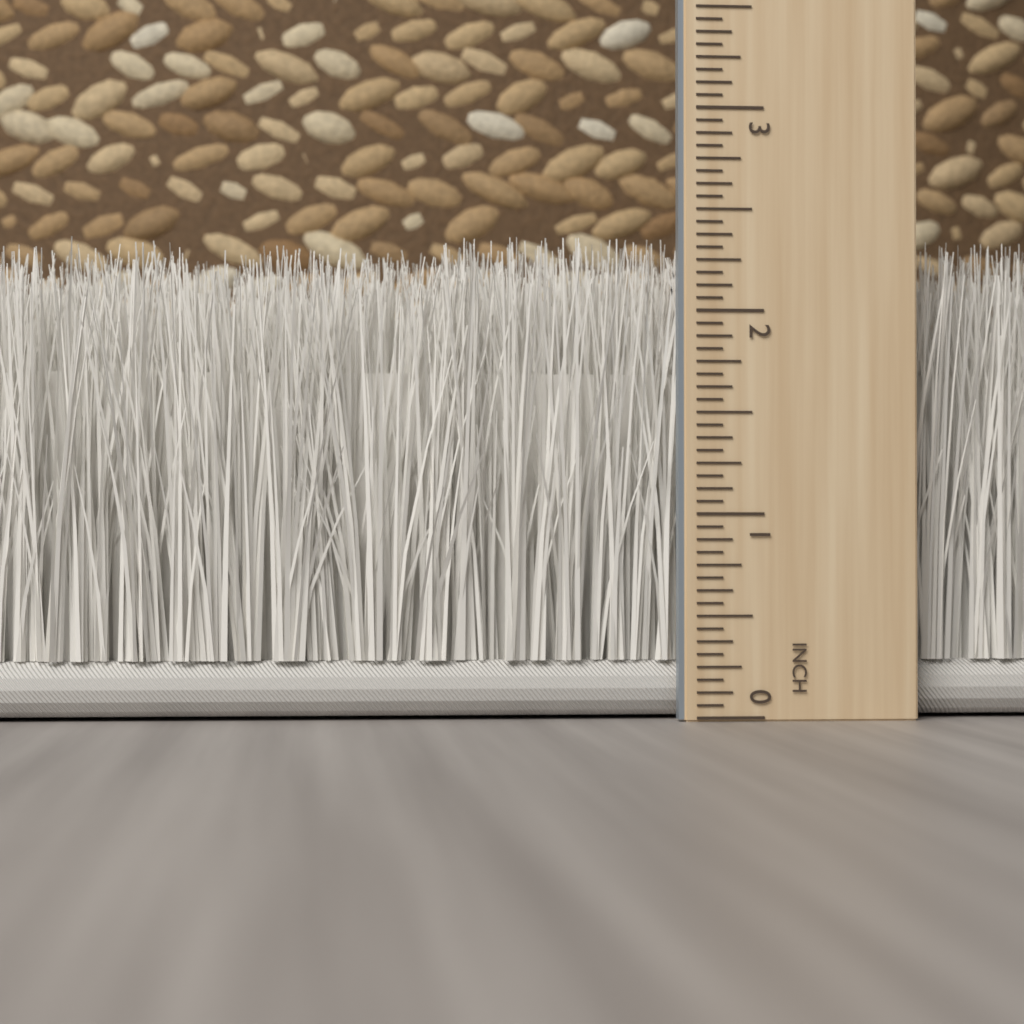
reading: 2.3750 inch
